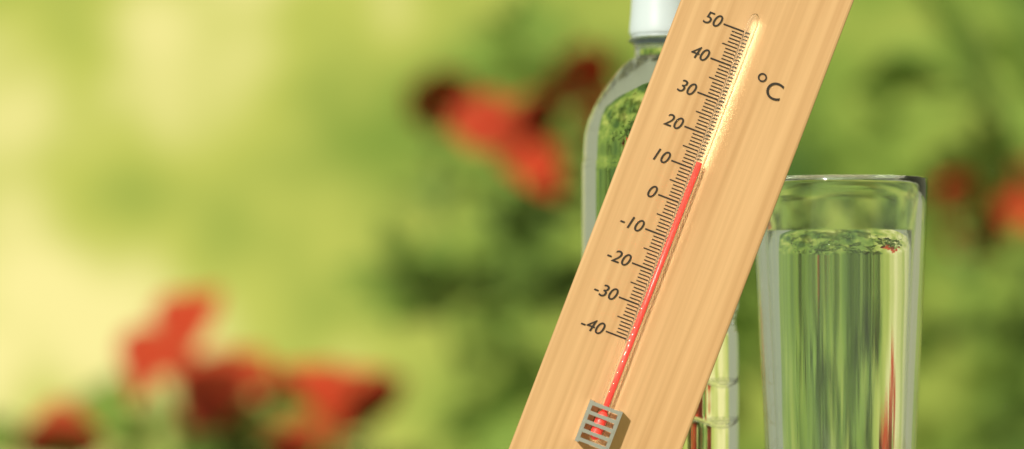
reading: 12 °C
